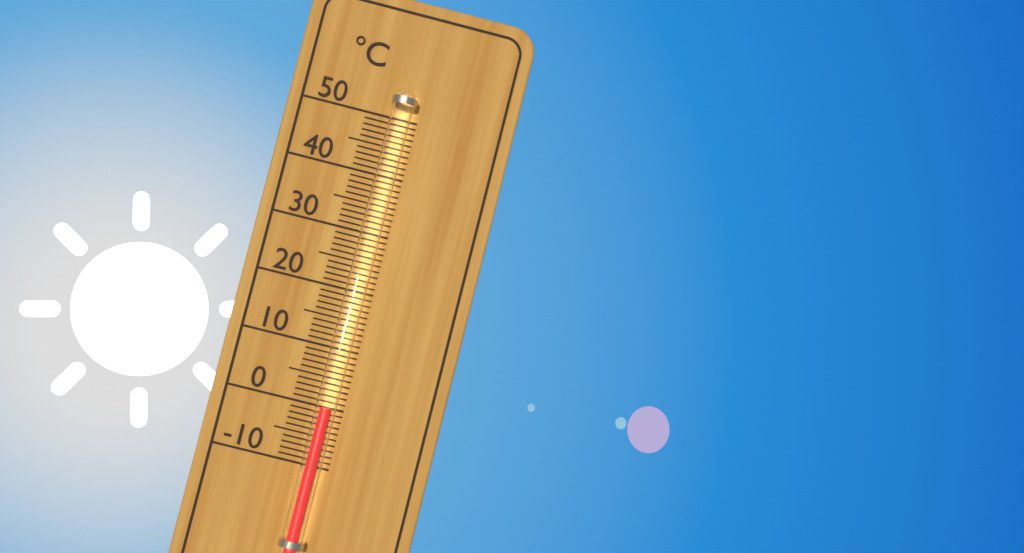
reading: 0 °C
